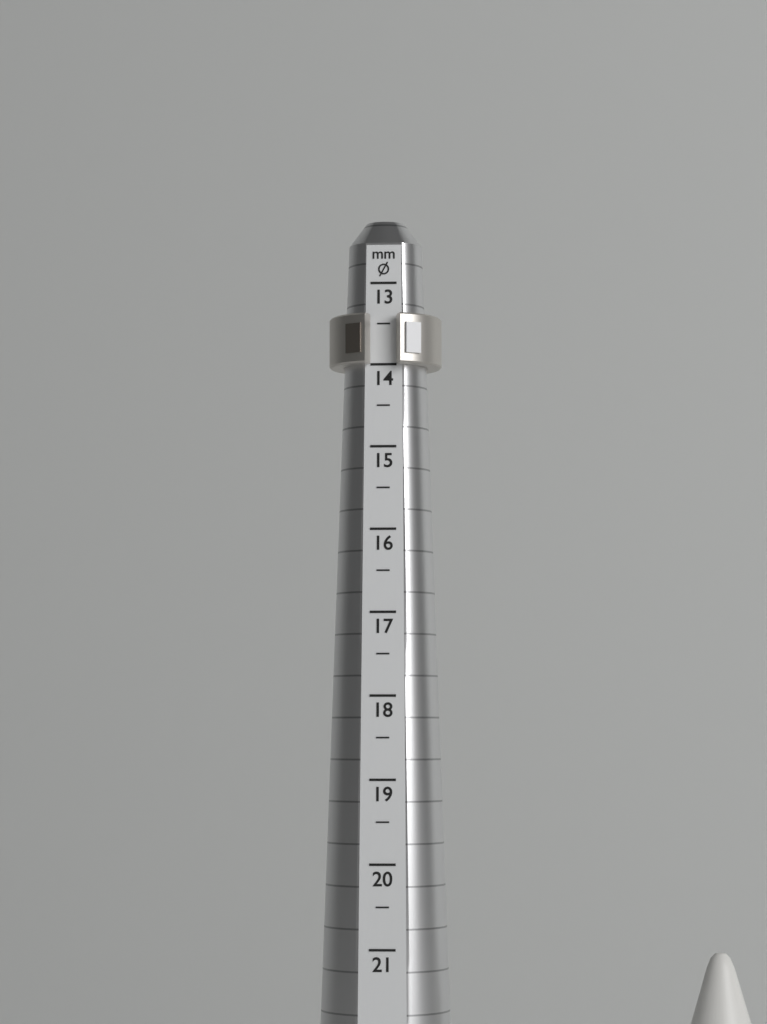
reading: 14.0 mm
